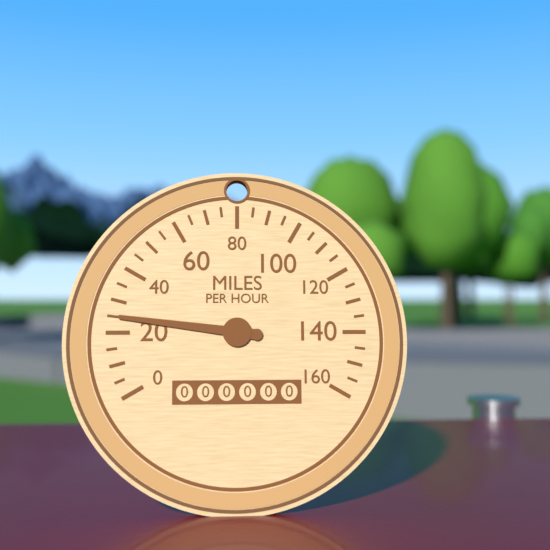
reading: 25 mph
